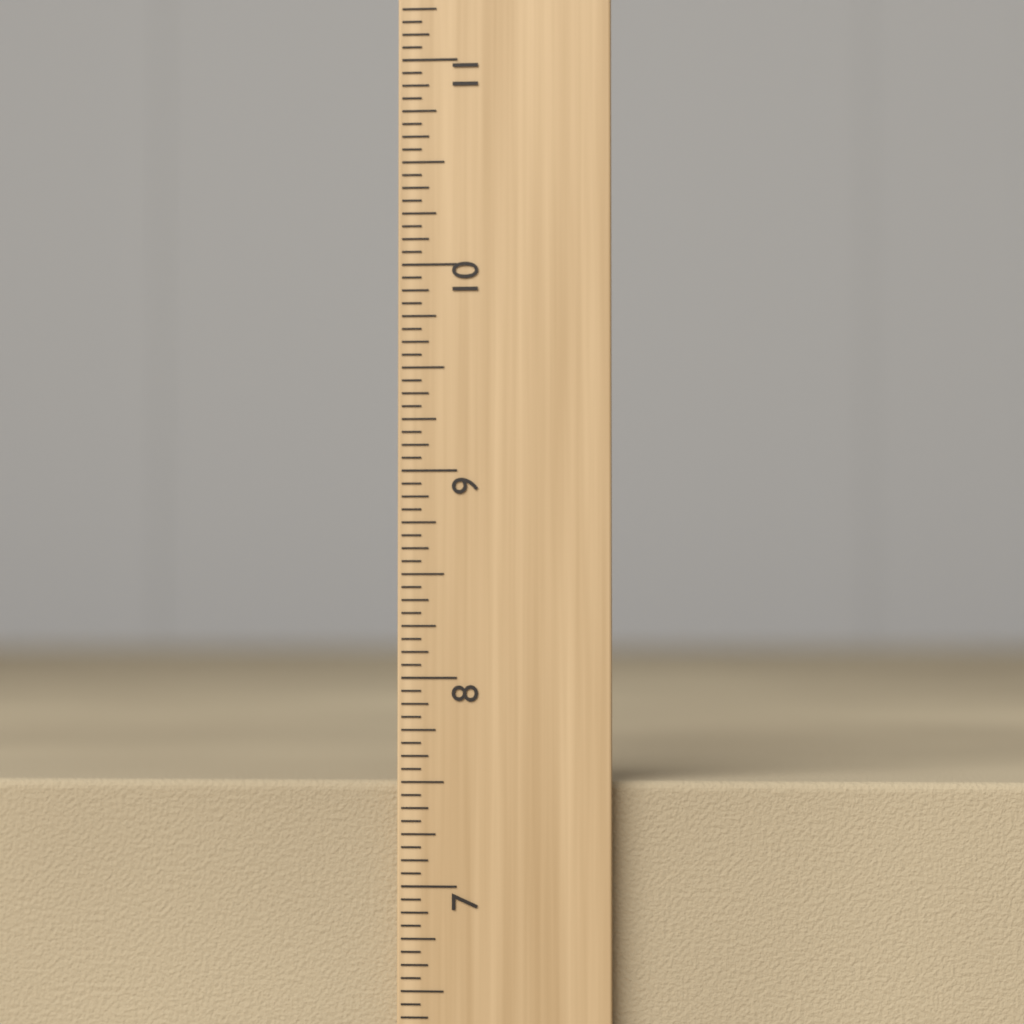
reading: 7.5000 inch
